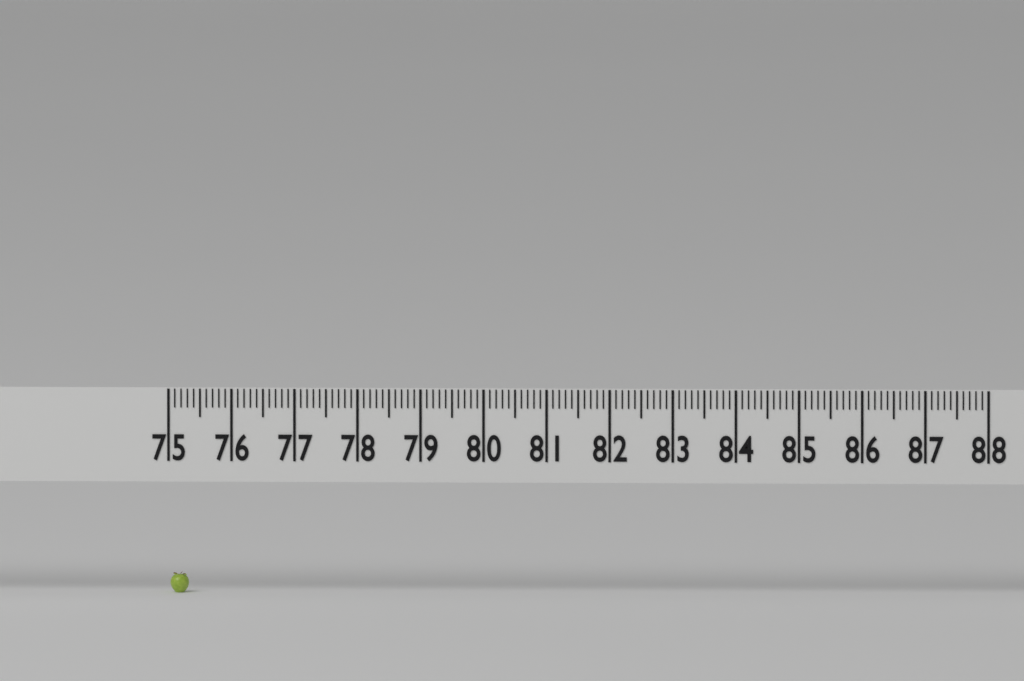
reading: 75.3 (no unit)
